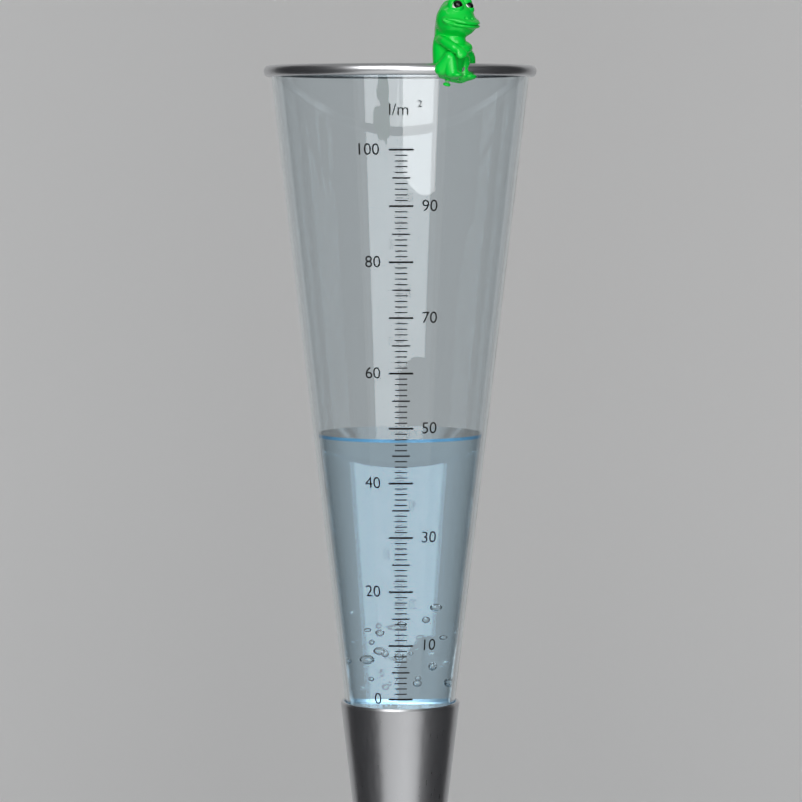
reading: 48 l/m²
